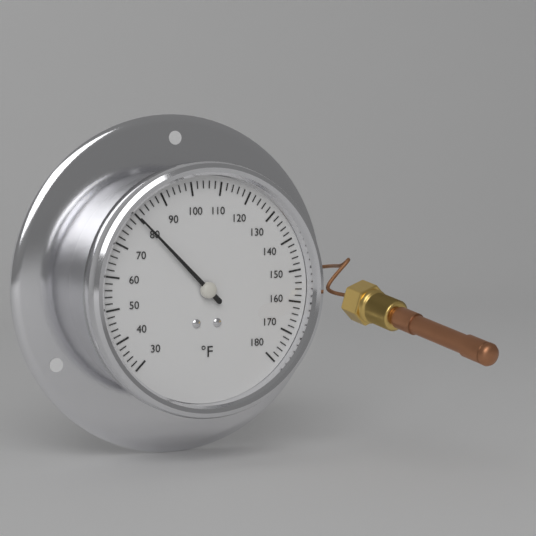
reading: 80 °F
